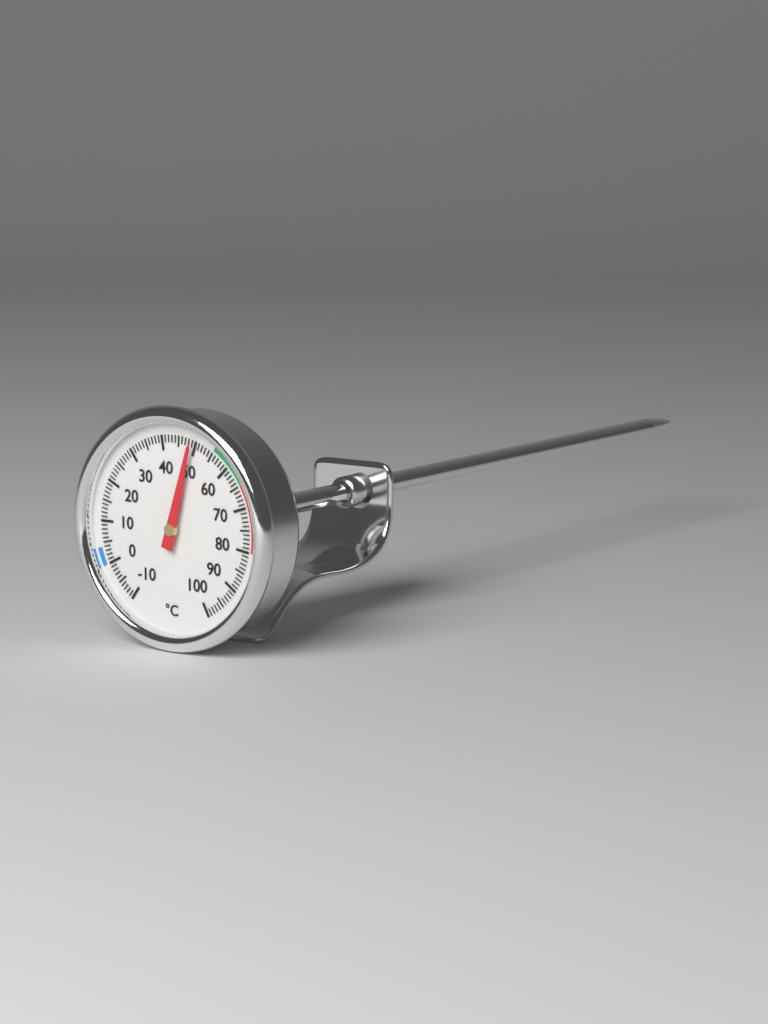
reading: 49 °C
